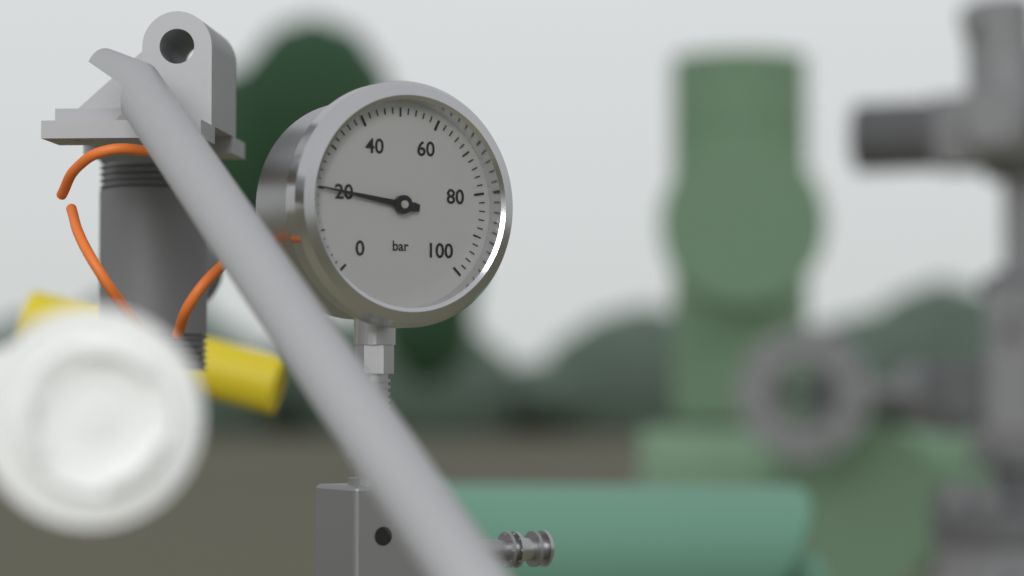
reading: 20 bar
